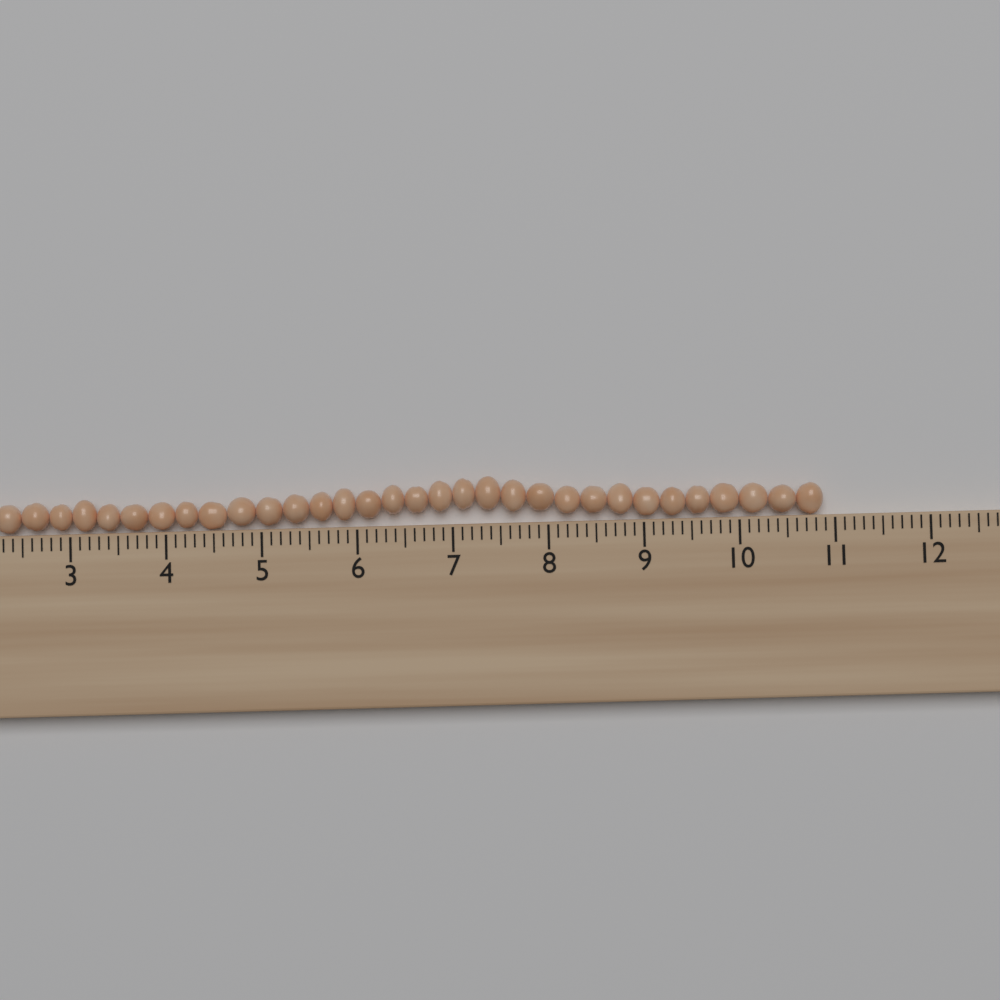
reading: 10.9 cm
